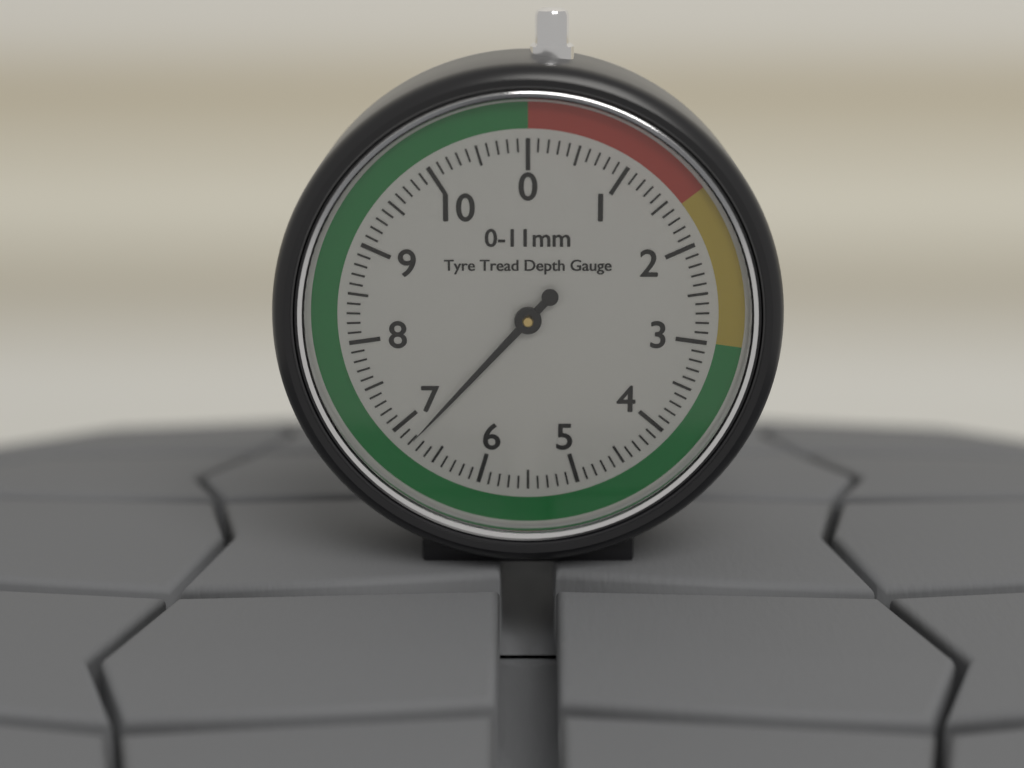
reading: 6.8 mm
